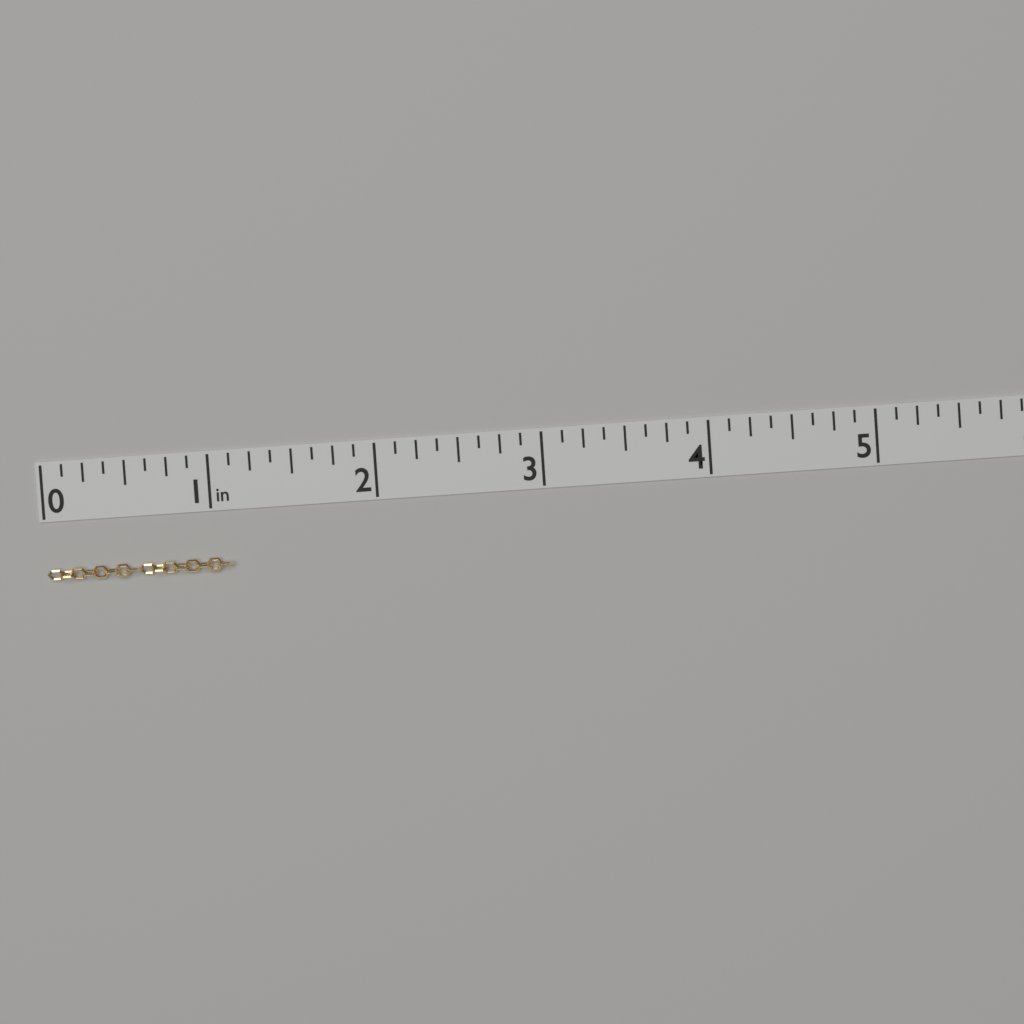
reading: 1.125 in
